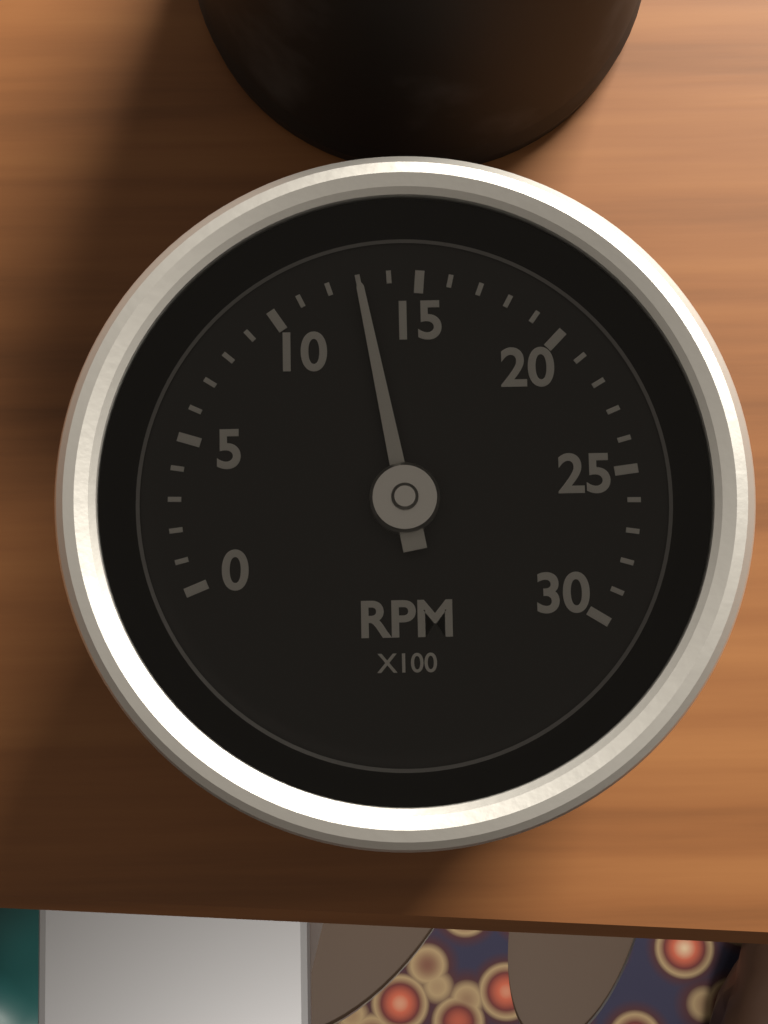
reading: 13 RPM x100
